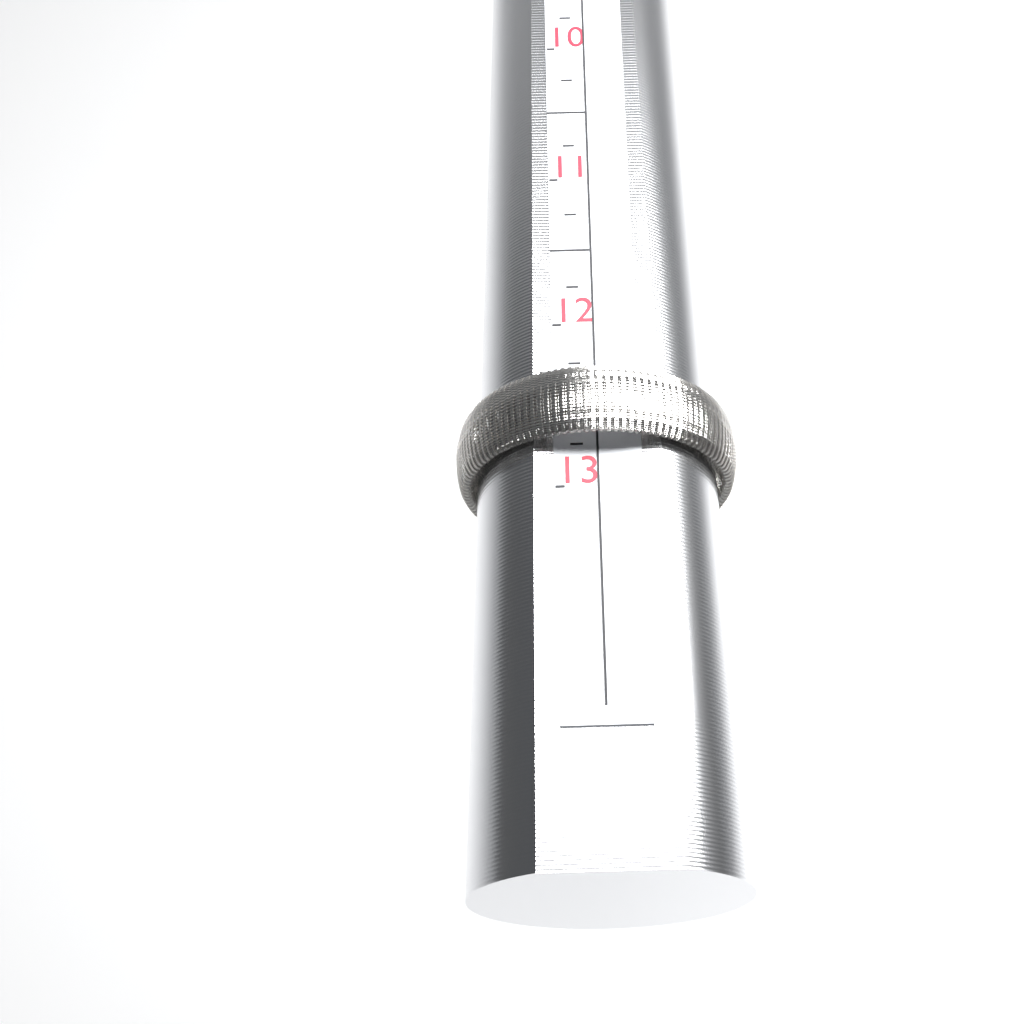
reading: 12.75 (no unit)
